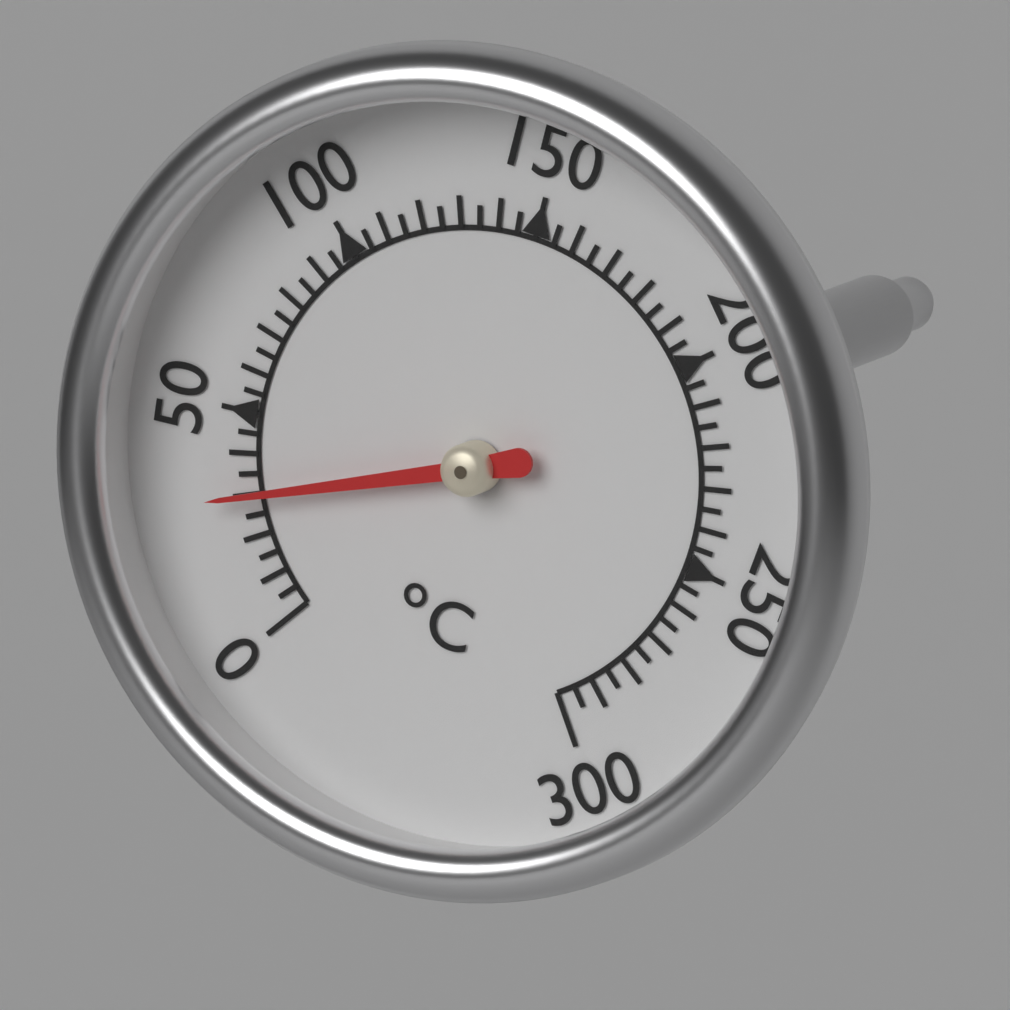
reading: 30 °C
